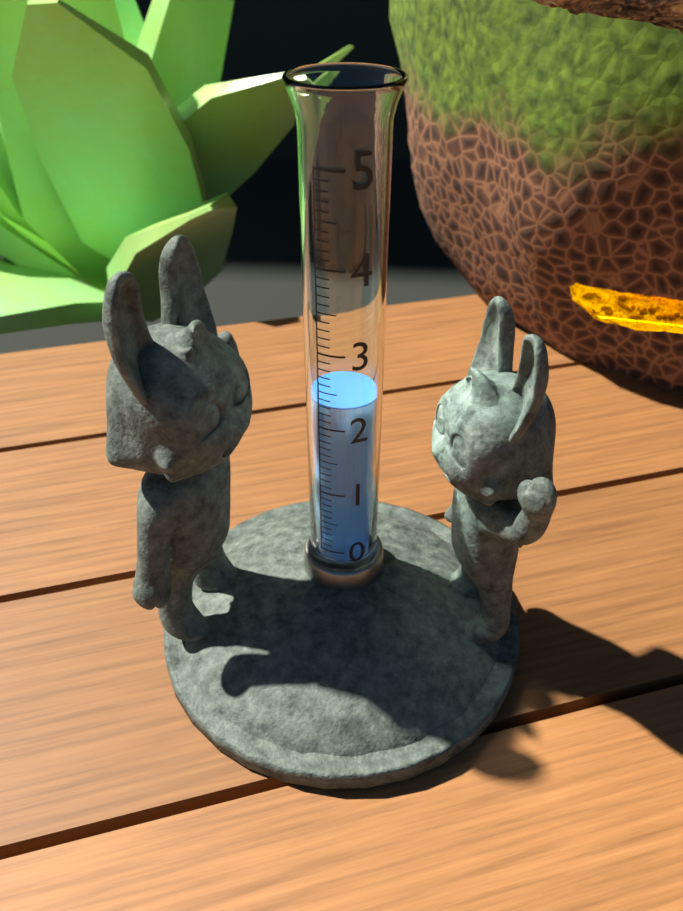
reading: 2.3 (no unit)
